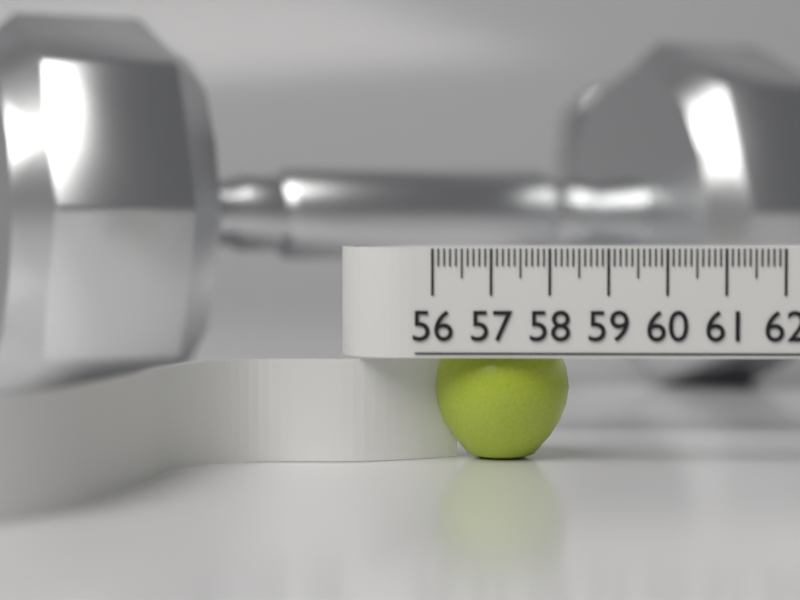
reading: 58.4 (no unit)
